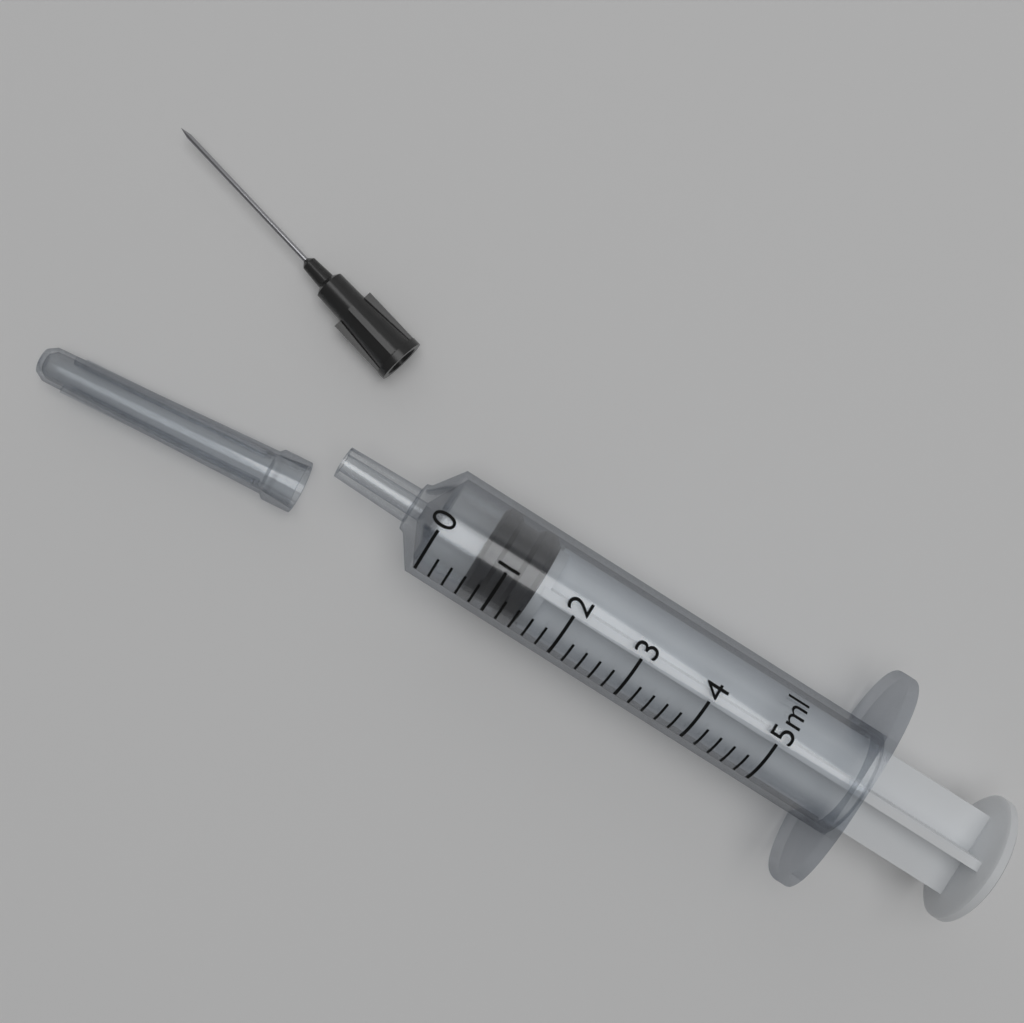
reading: 0.6 ml
